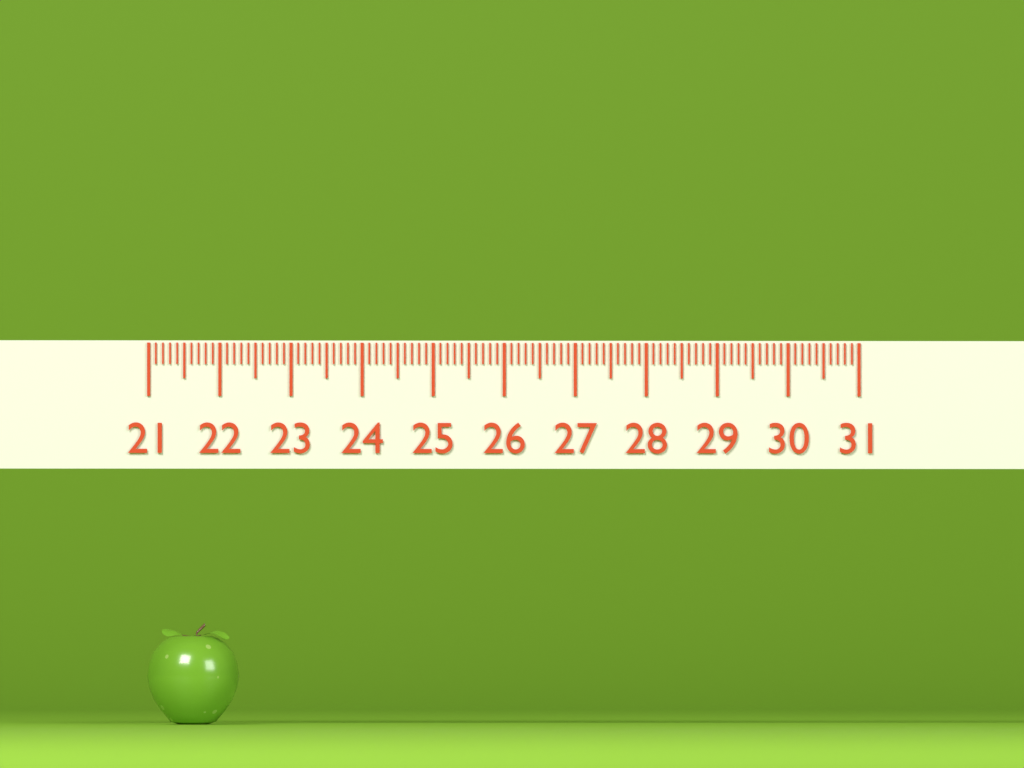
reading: 22.3 (no unit)
